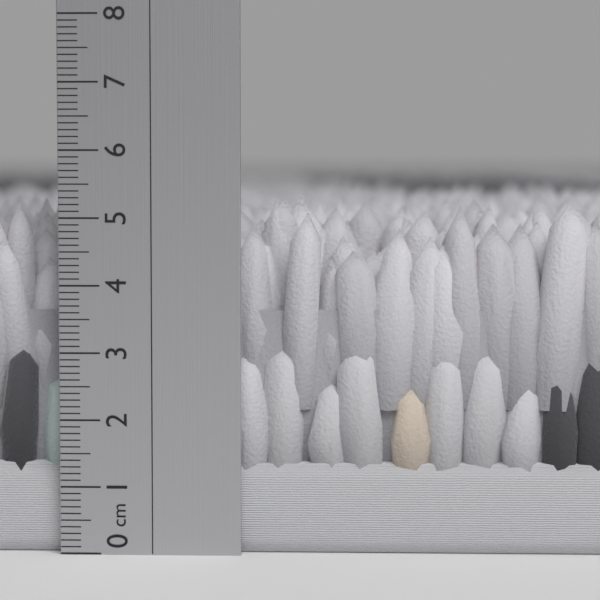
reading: 5.3 cm
